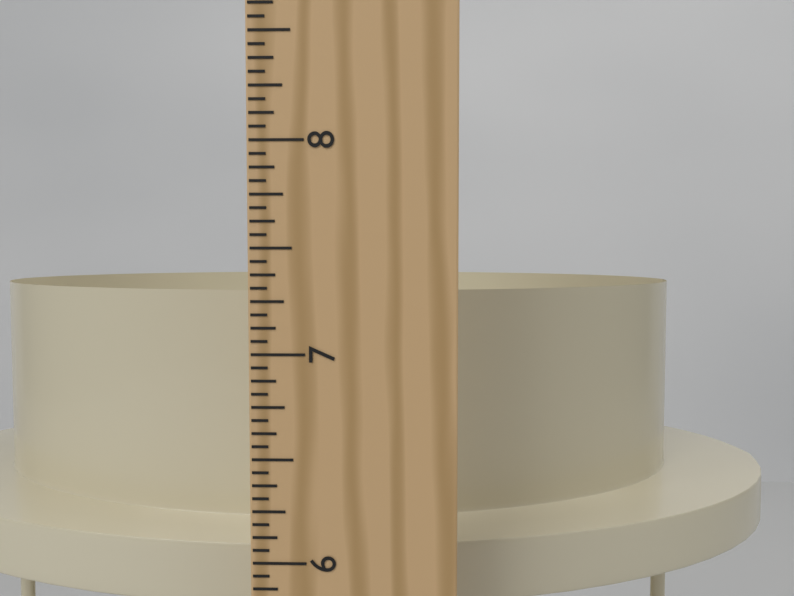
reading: 7.2500 in
